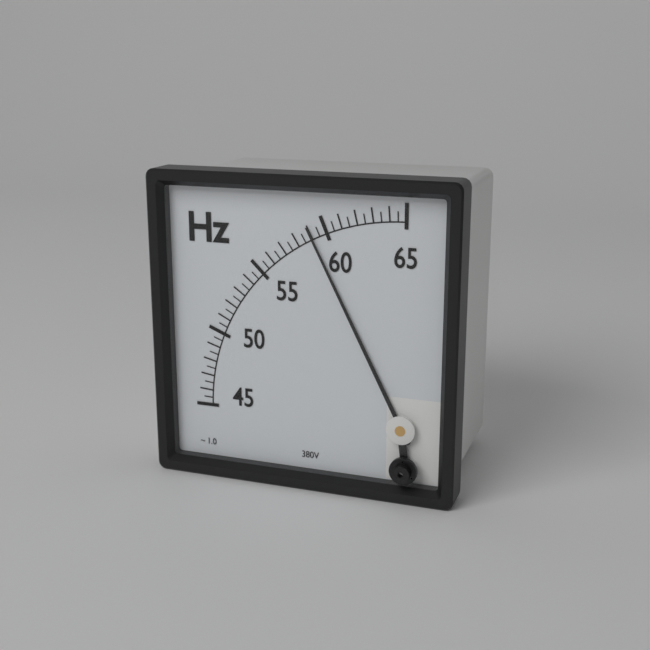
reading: 59.0 Hz
